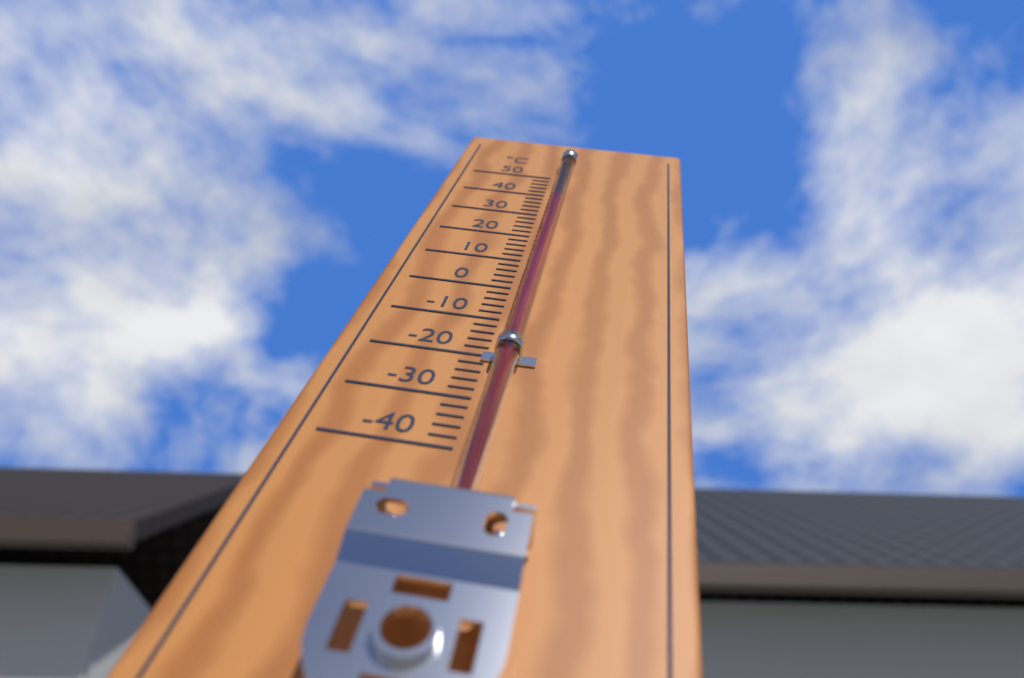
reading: 34 °C
